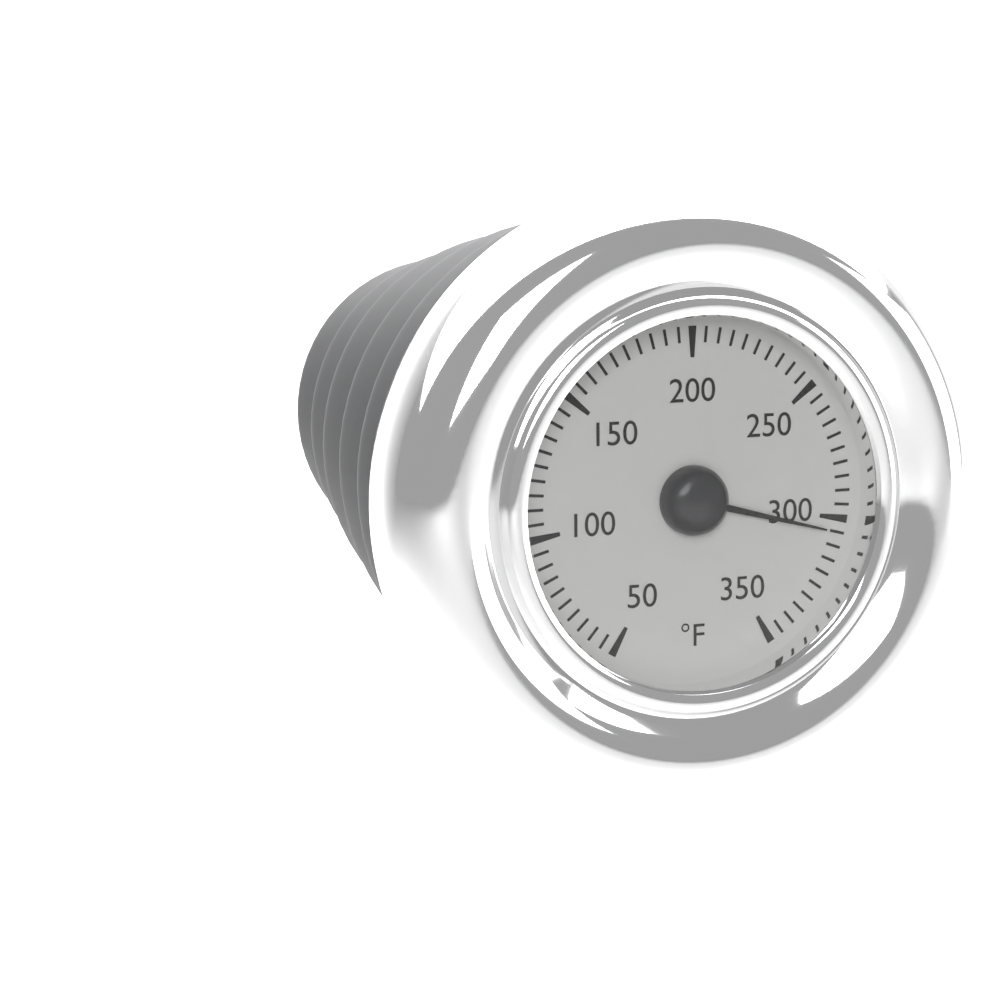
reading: 305 °F
